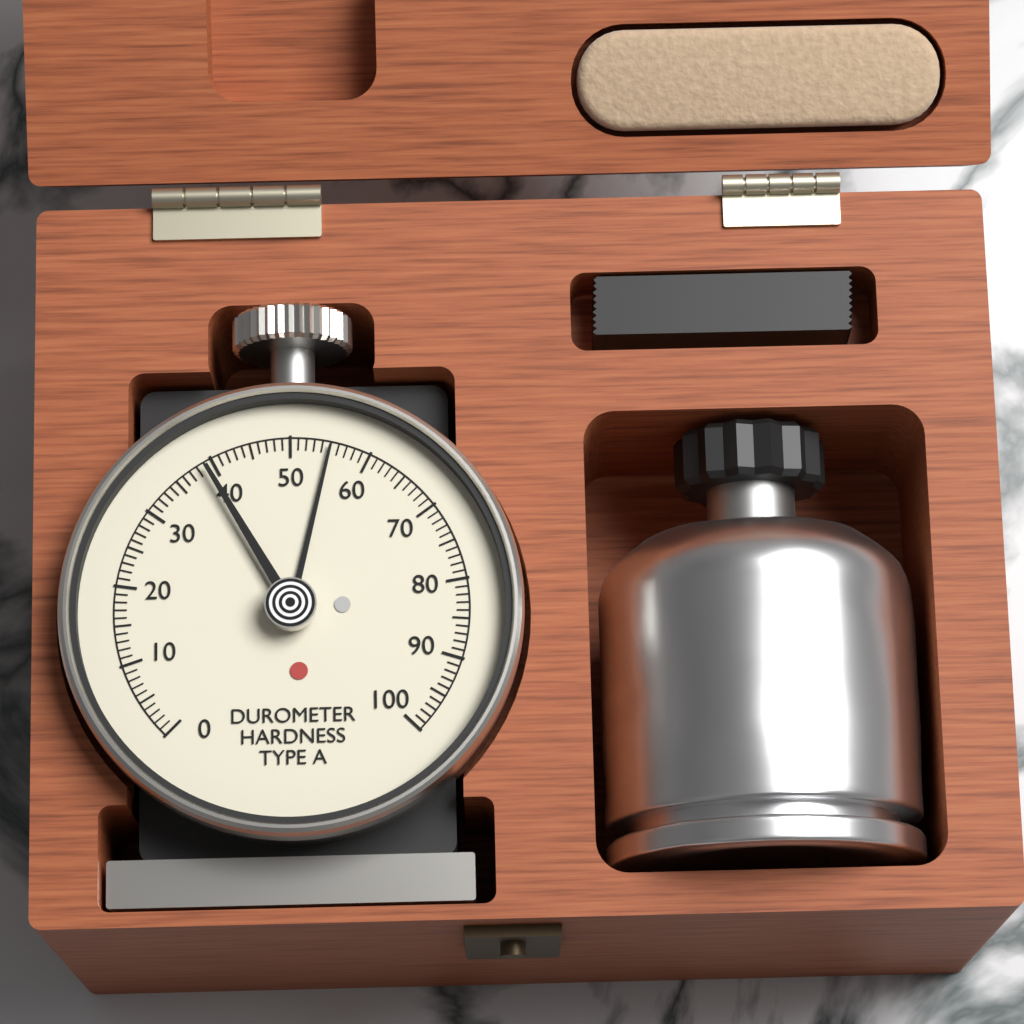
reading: 55 Shore A
